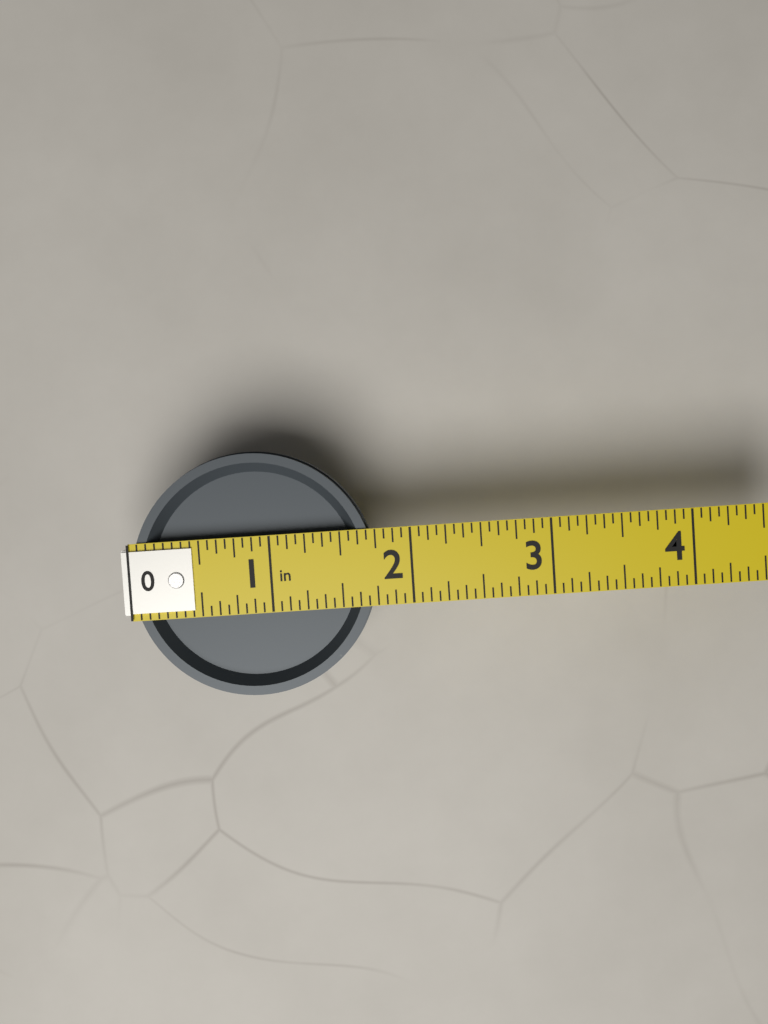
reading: 1.7500 in
